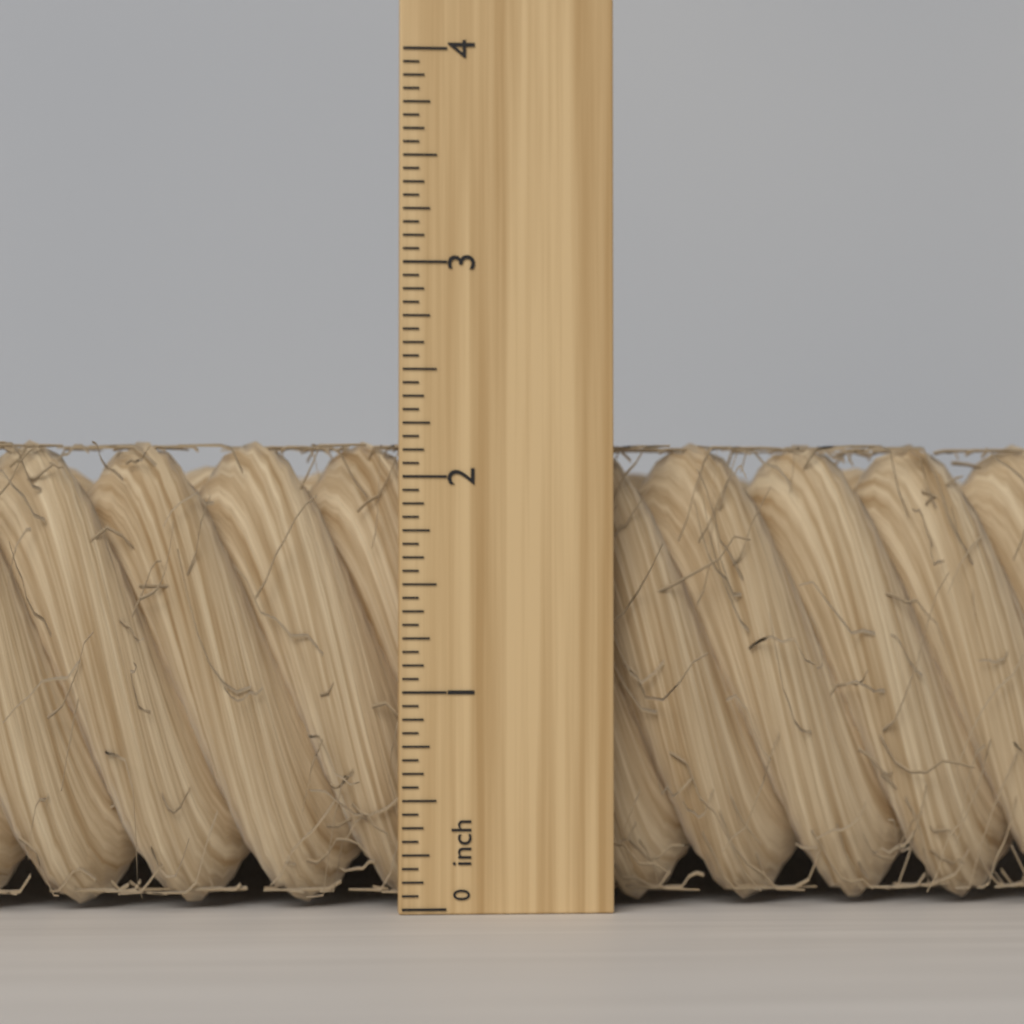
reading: 2.1875 inch
